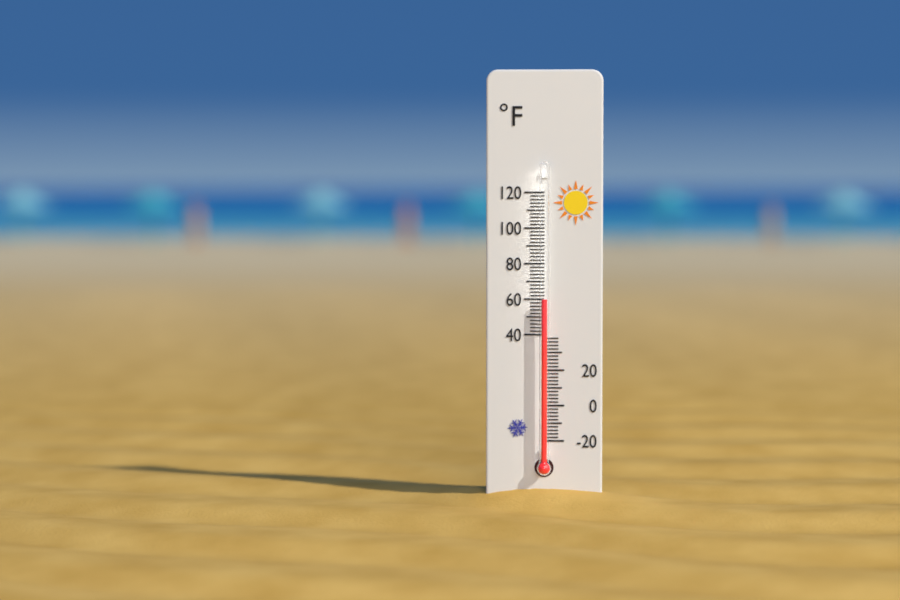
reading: 60 °F
